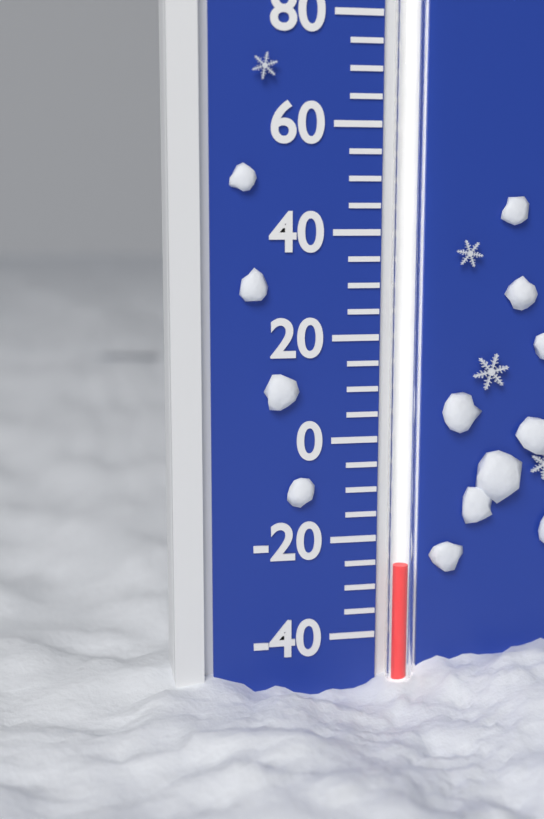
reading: -25 °F
